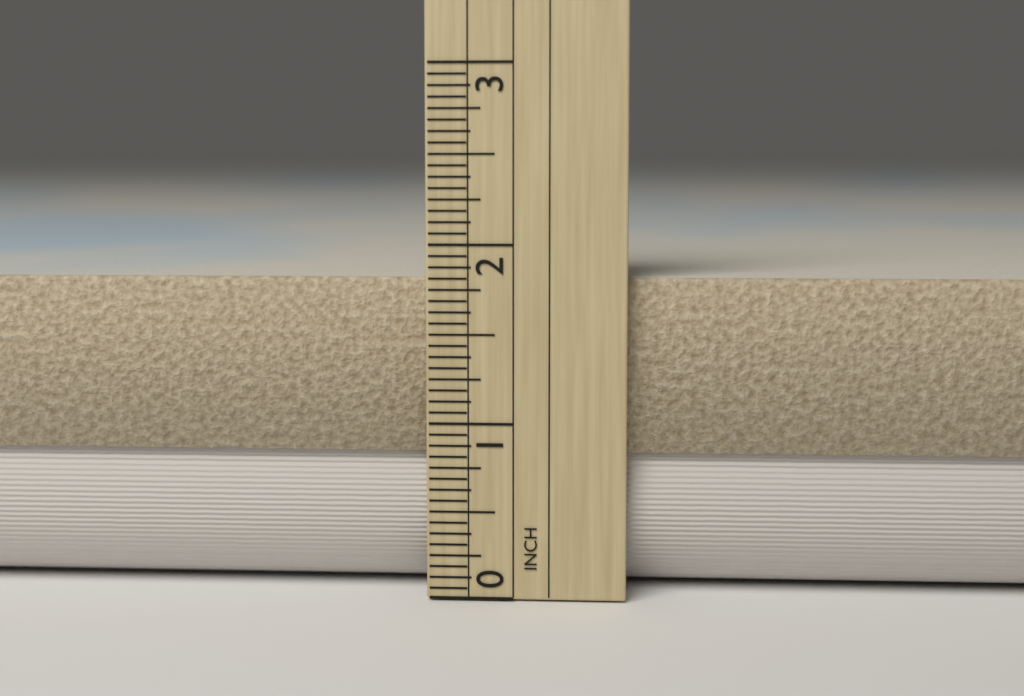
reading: 1.8125 in
